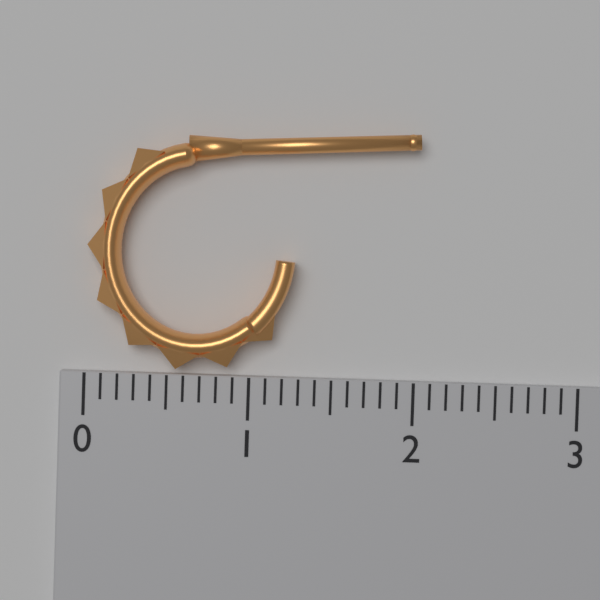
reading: 2.0 (no unit)
